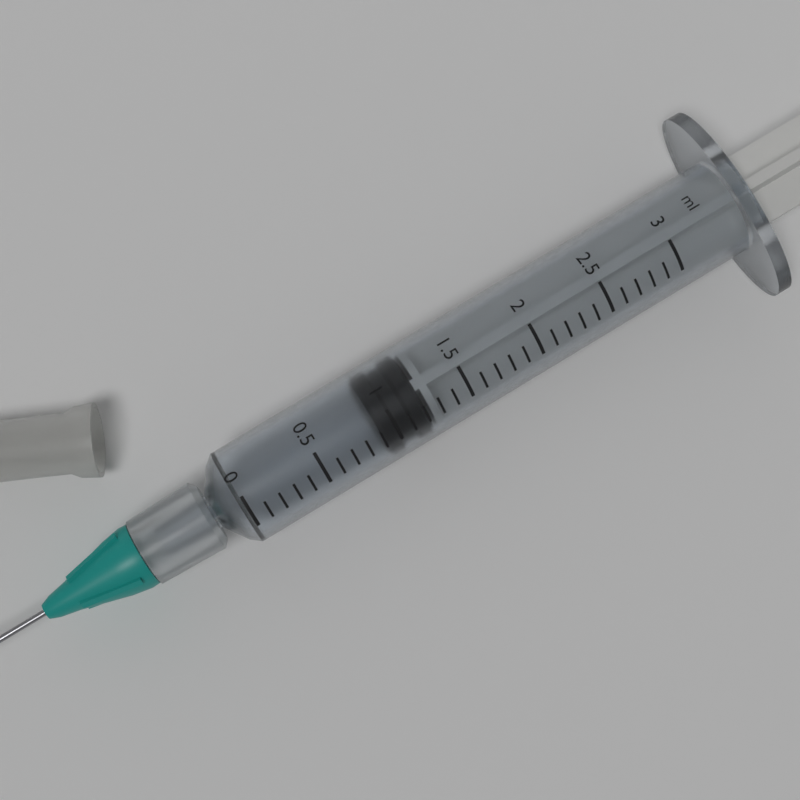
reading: 0.9 ml
